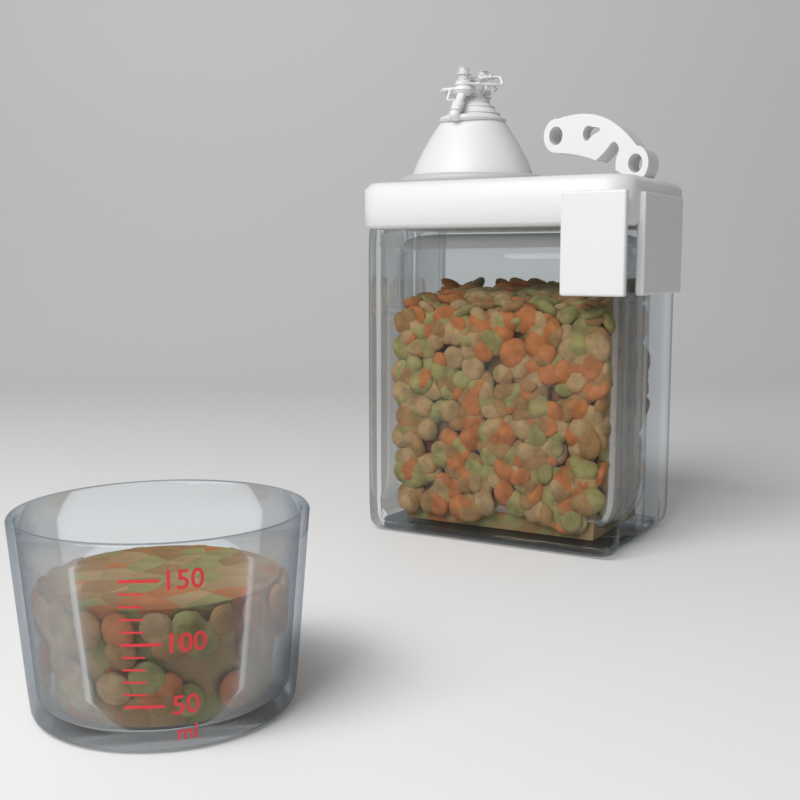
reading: 120 ml
